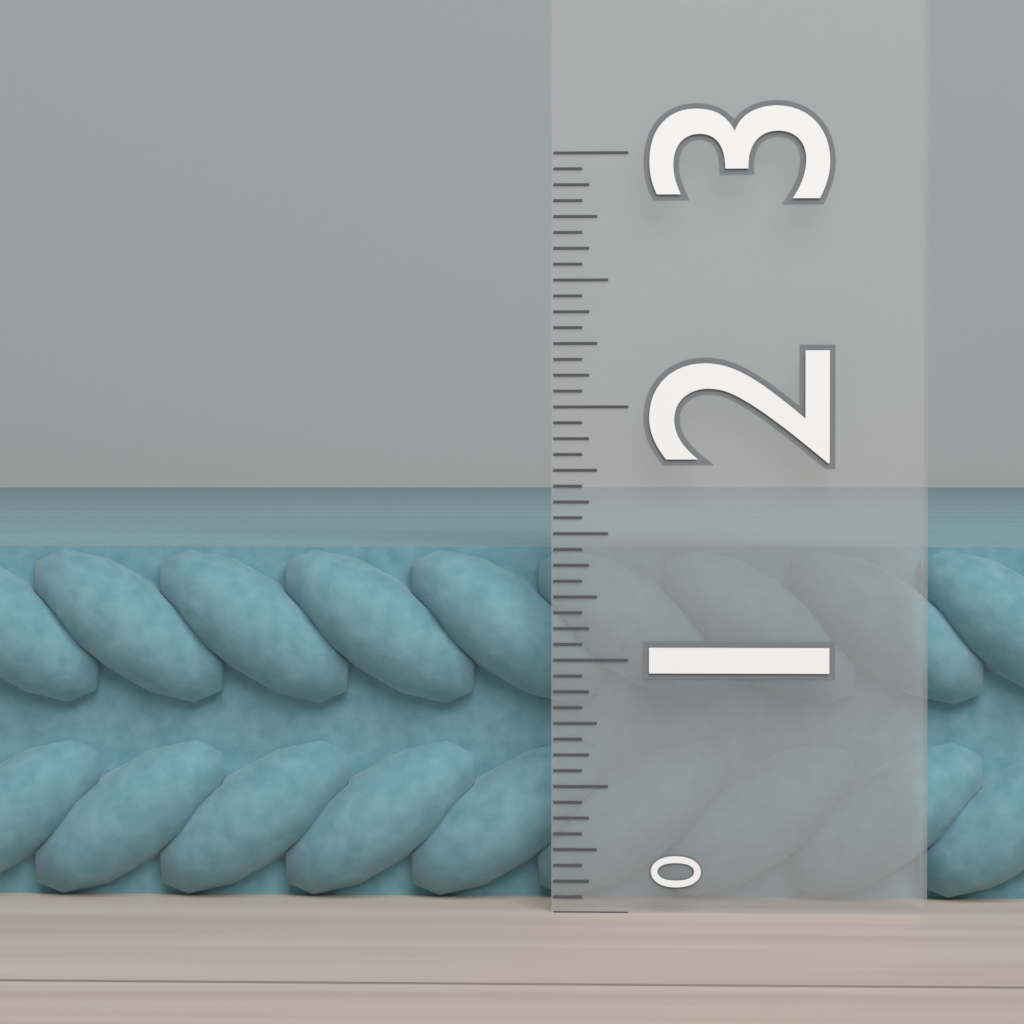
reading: 1.4375 (no unit)
